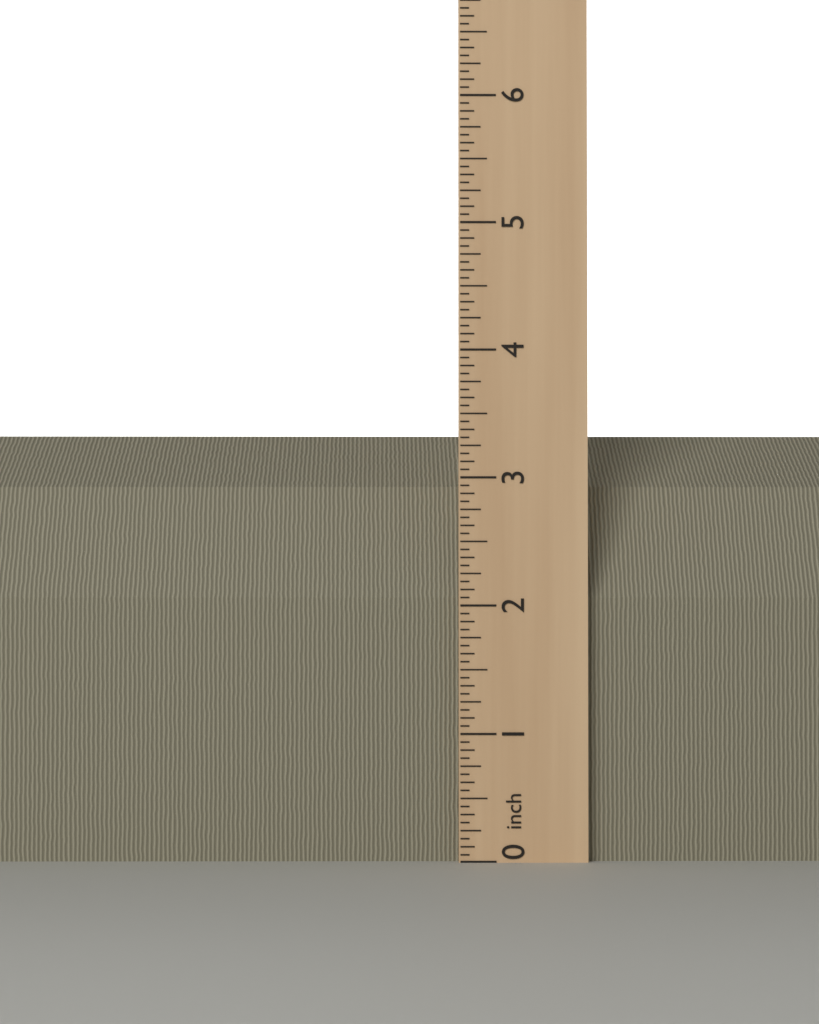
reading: 3.4375 inch
